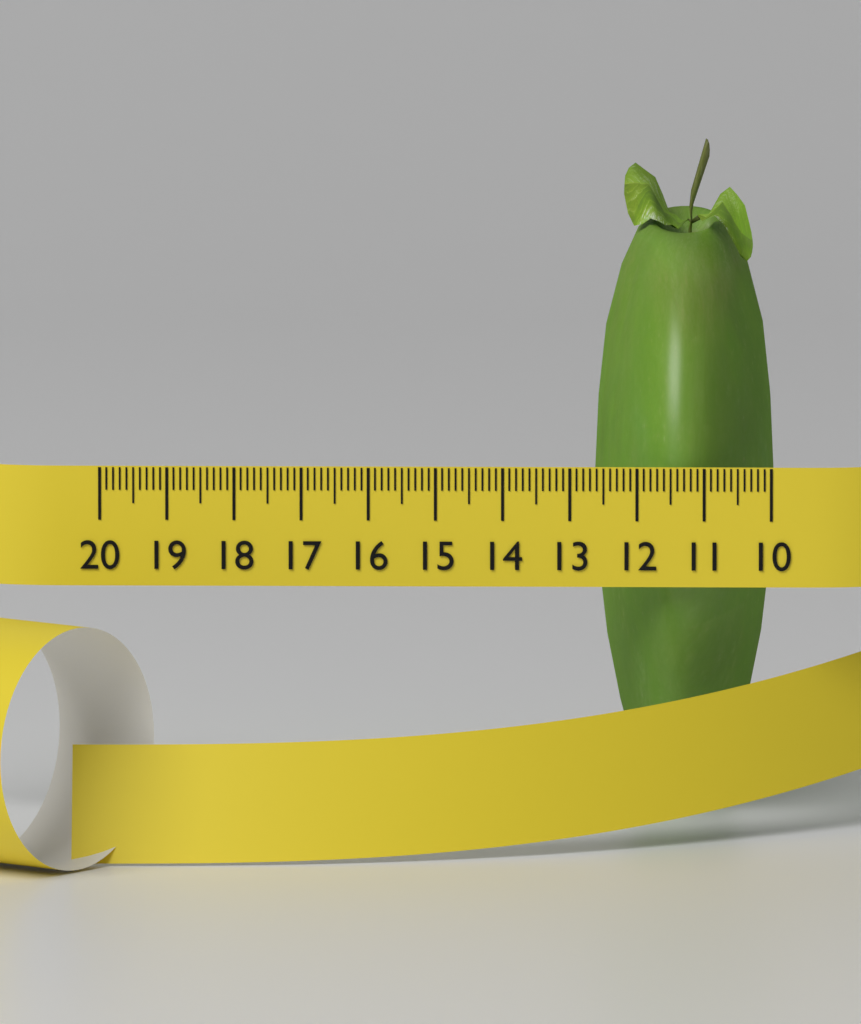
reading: 12.7 (no unit)
